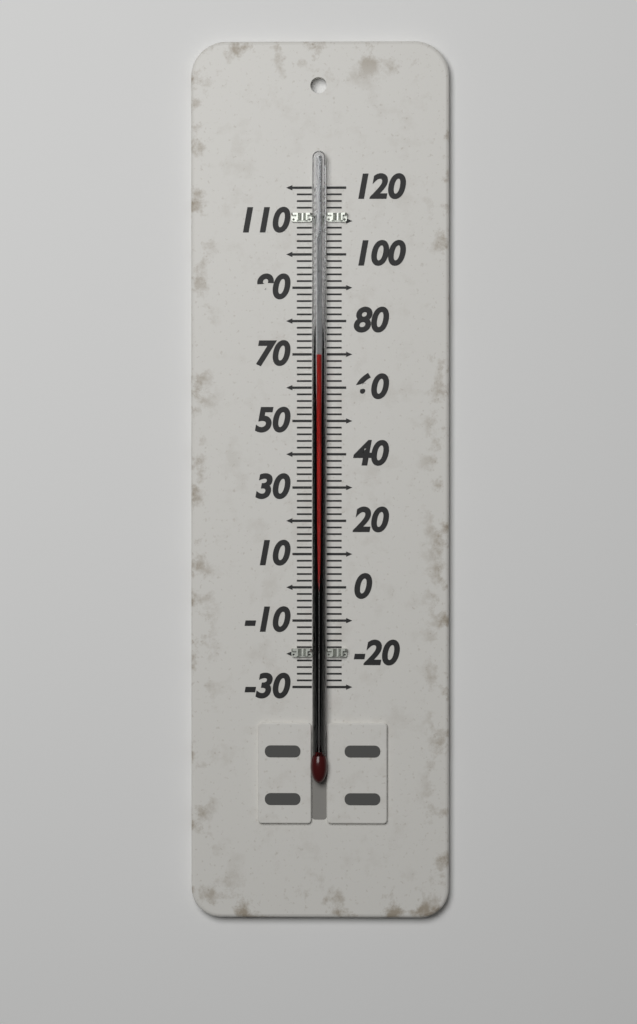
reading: 70 (no unit)
